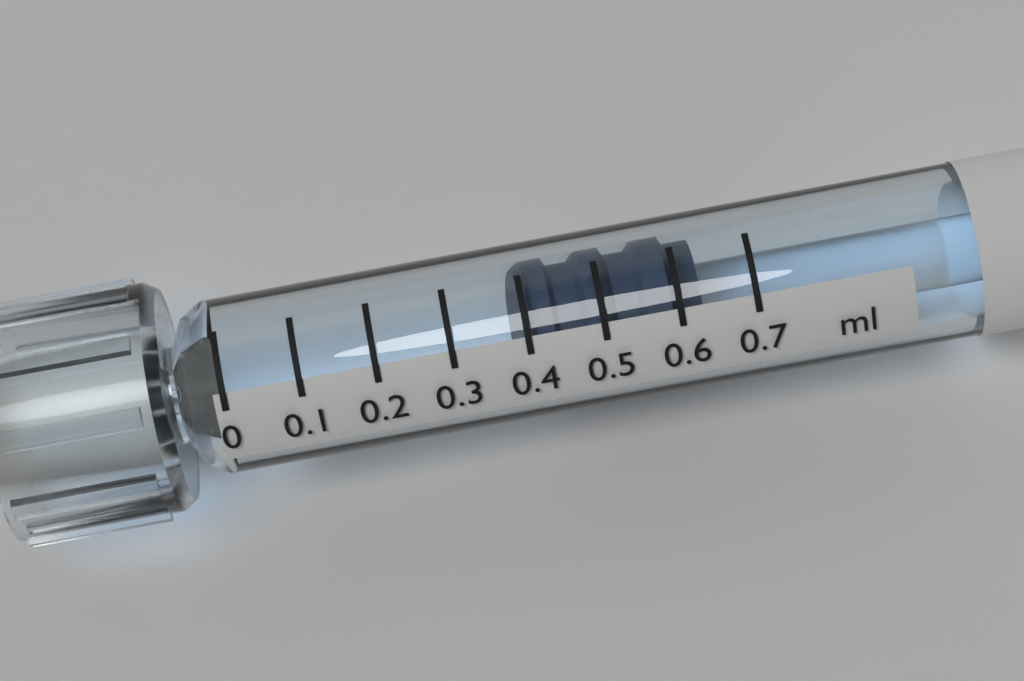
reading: 0.4 ml
